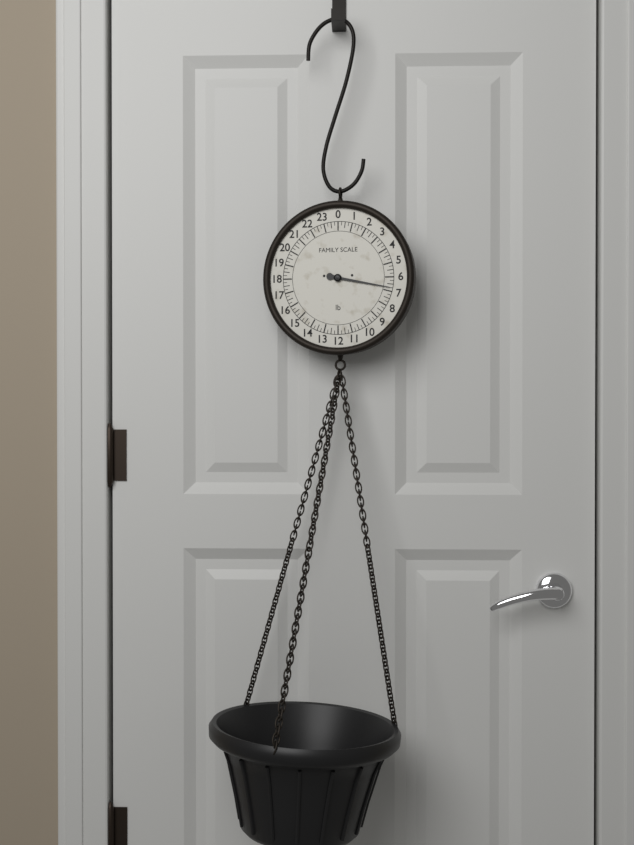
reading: 6.75 lb
